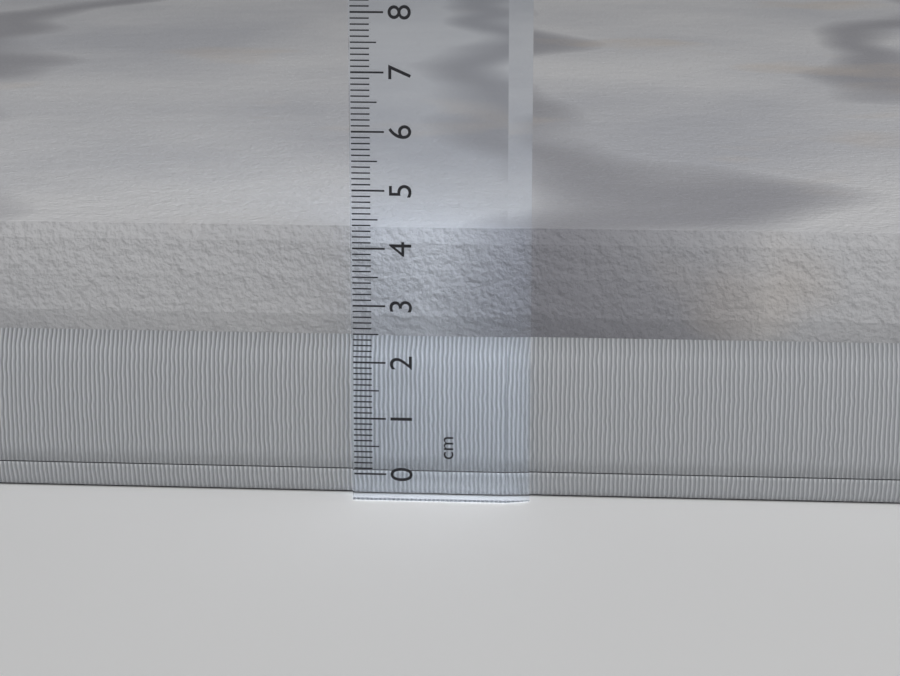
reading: 4.3 cm
